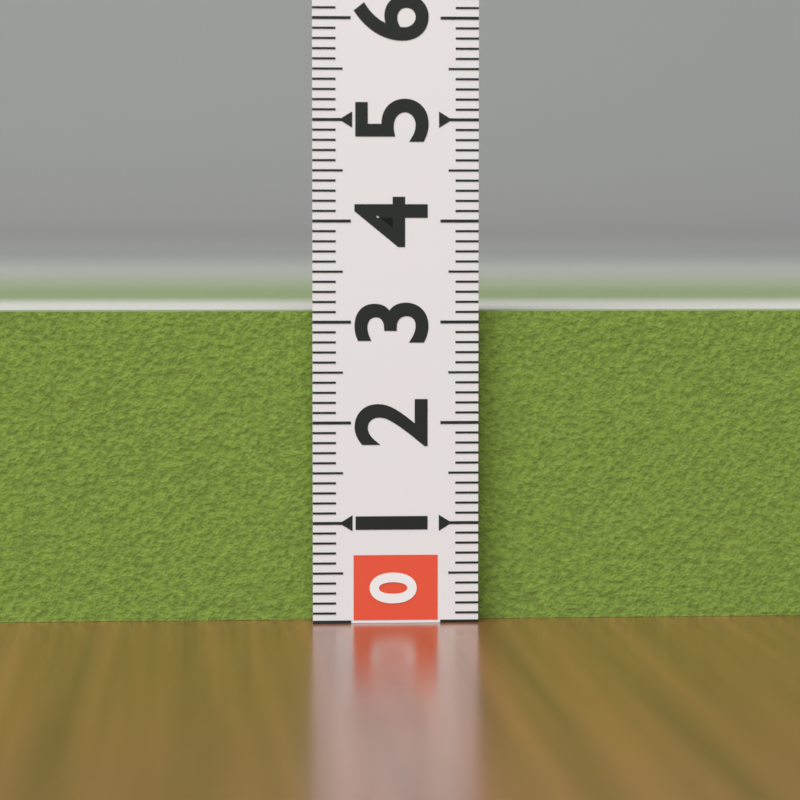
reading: 3.1 (no unit)
